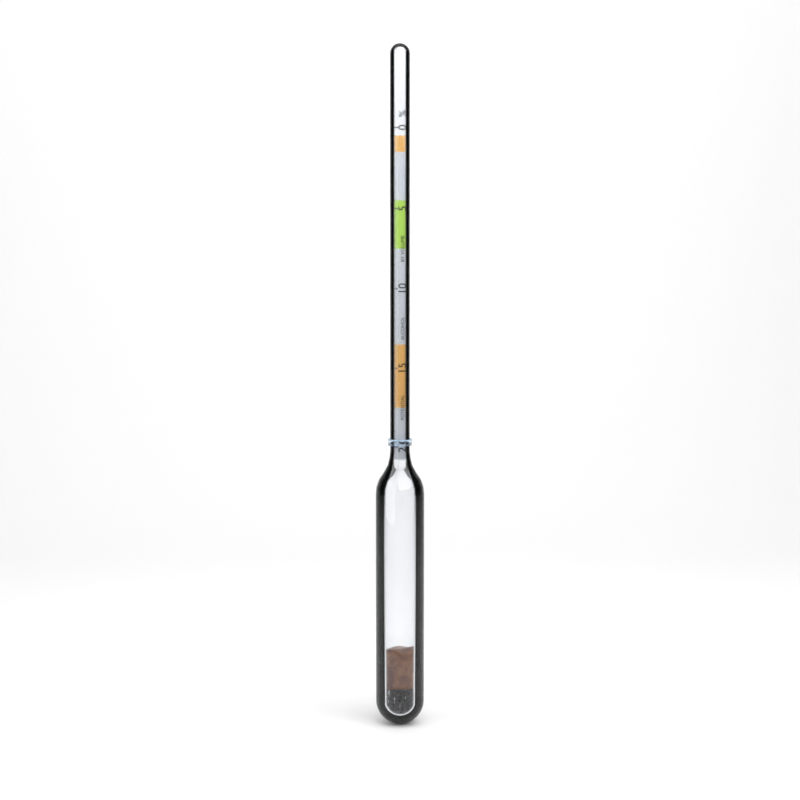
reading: 19.5 %
